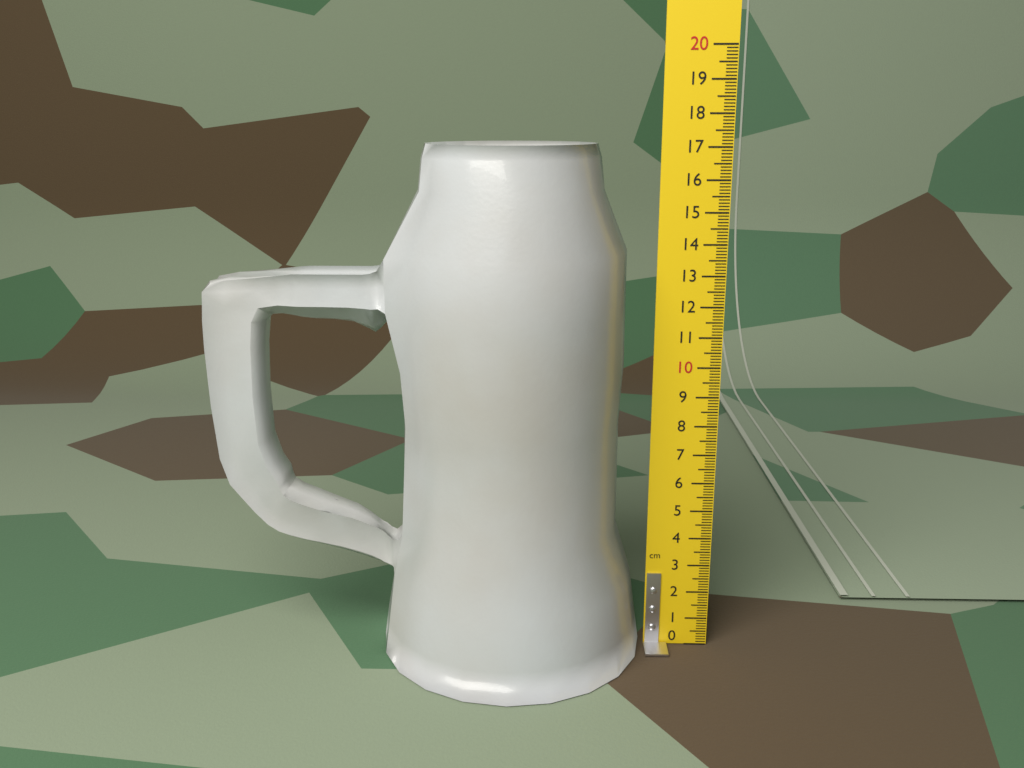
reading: 17.1 cm
